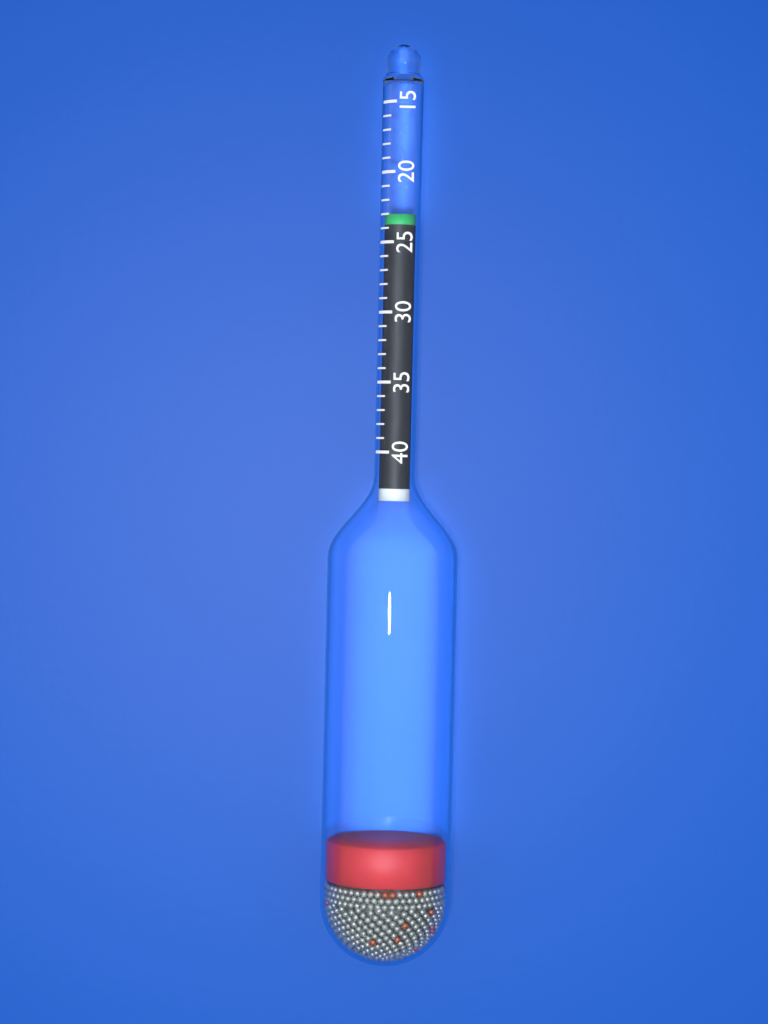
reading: 23 (no unit)
